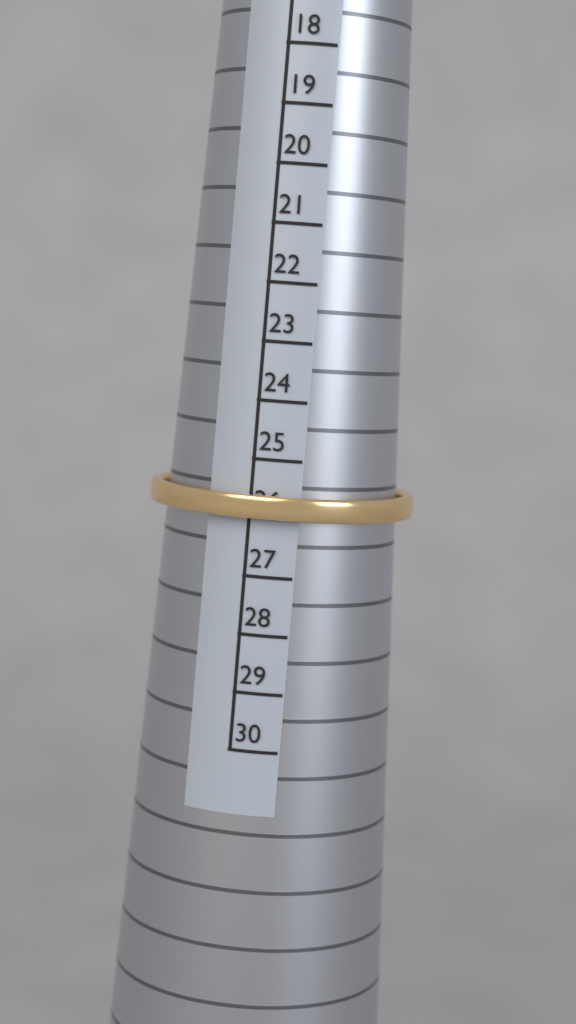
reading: 26 (no unit)
